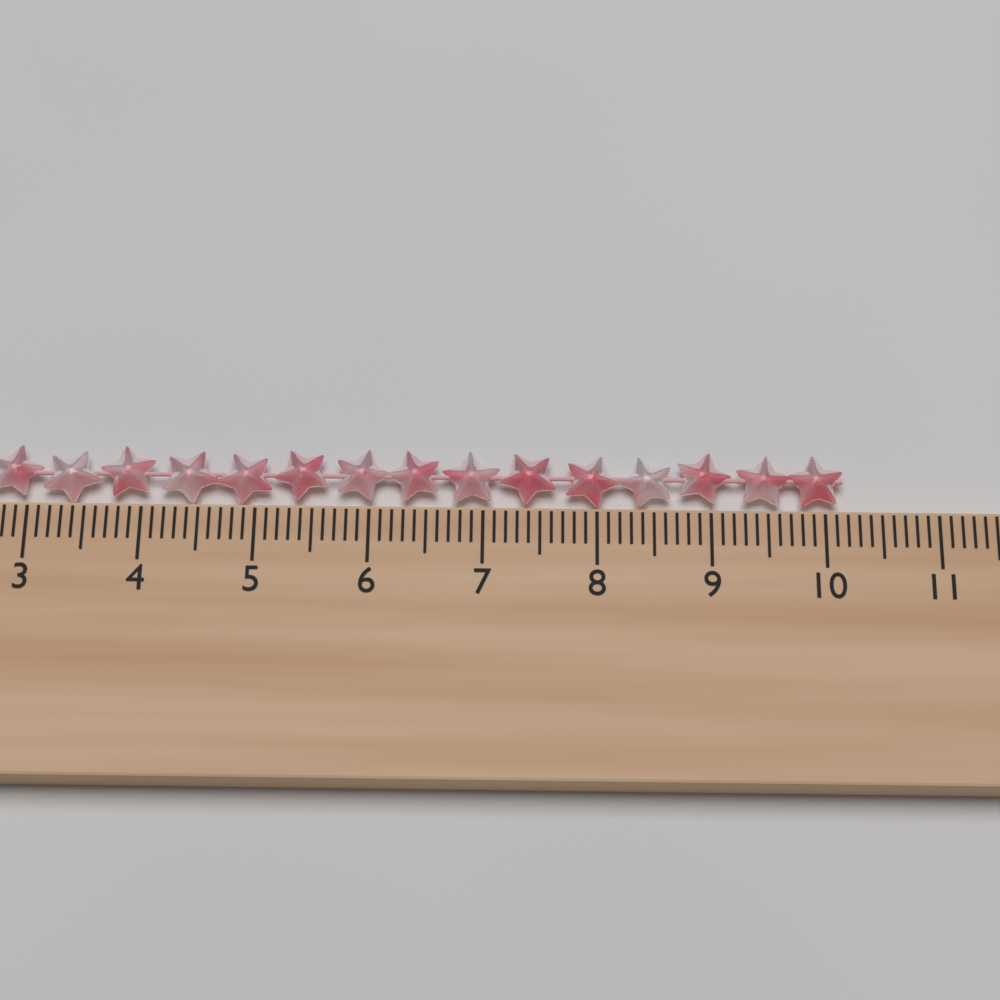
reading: 10.2 cm
